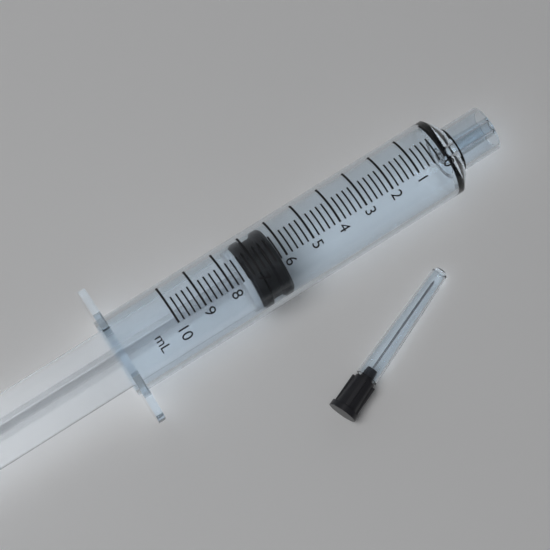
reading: 6.2 ml
